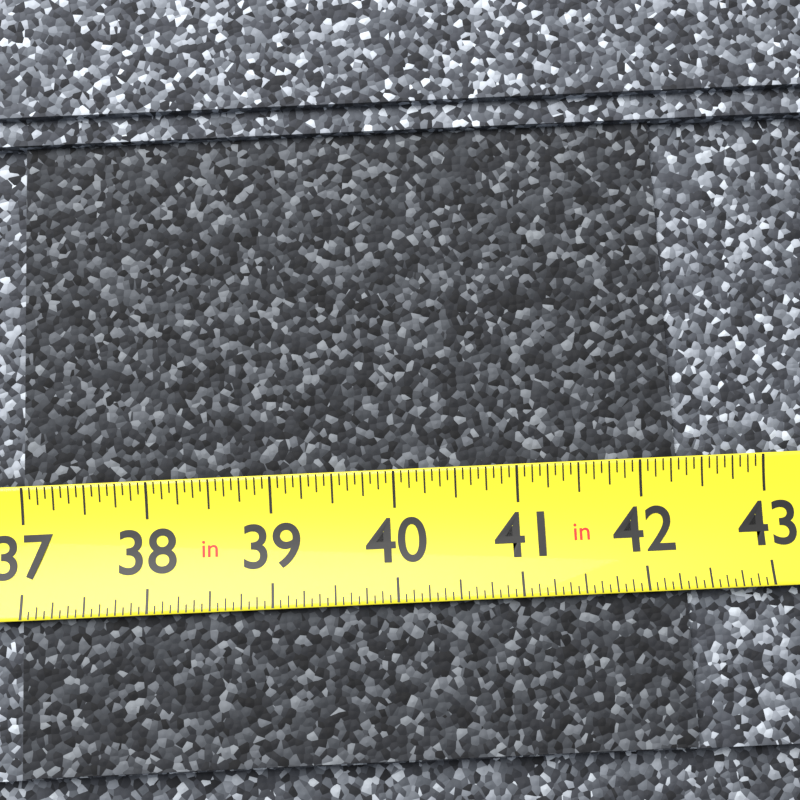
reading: 42.3125 in
